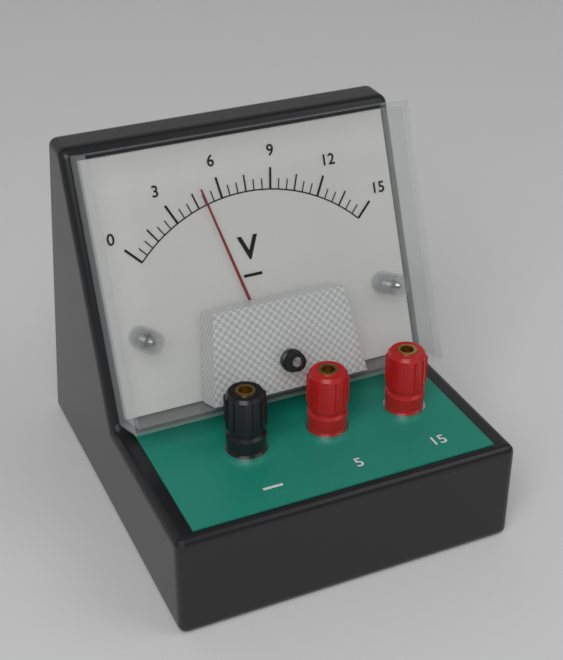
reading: 5.0 V
